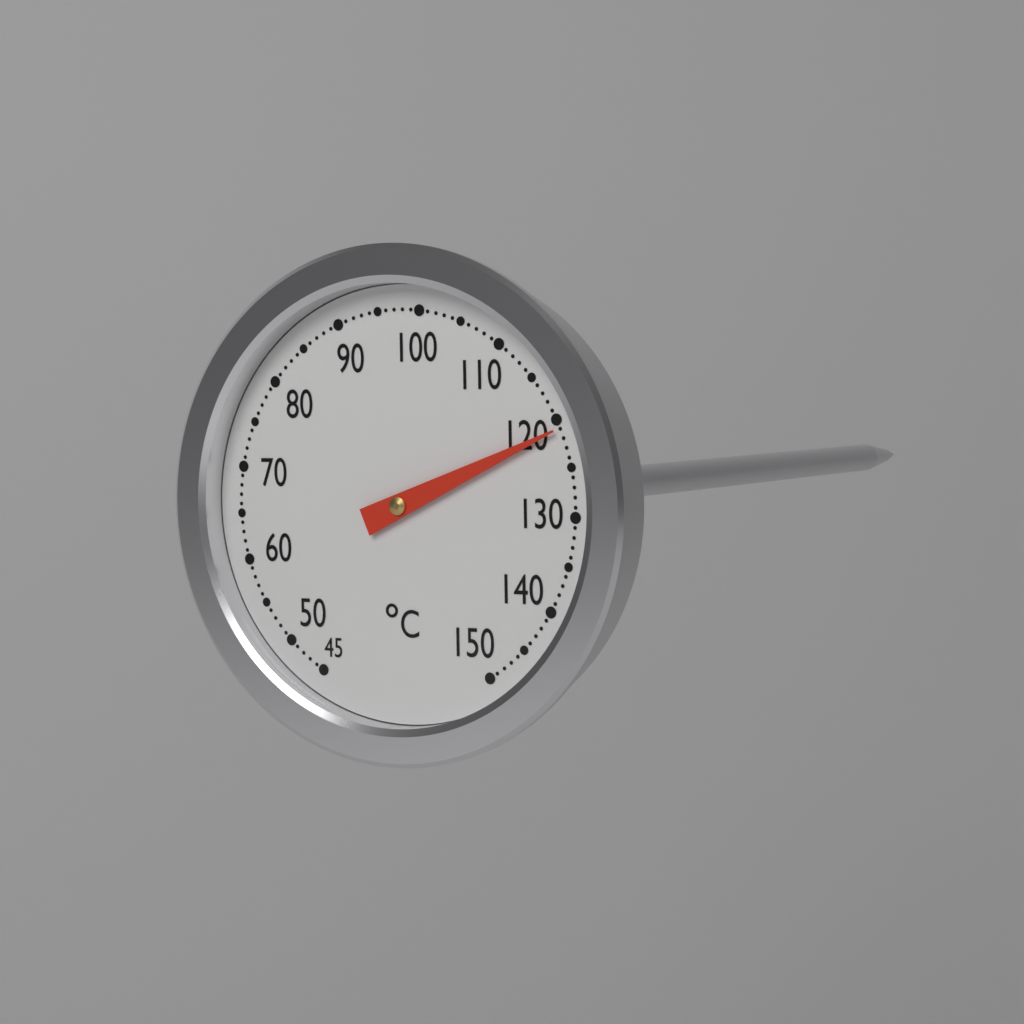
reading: 121 °C
